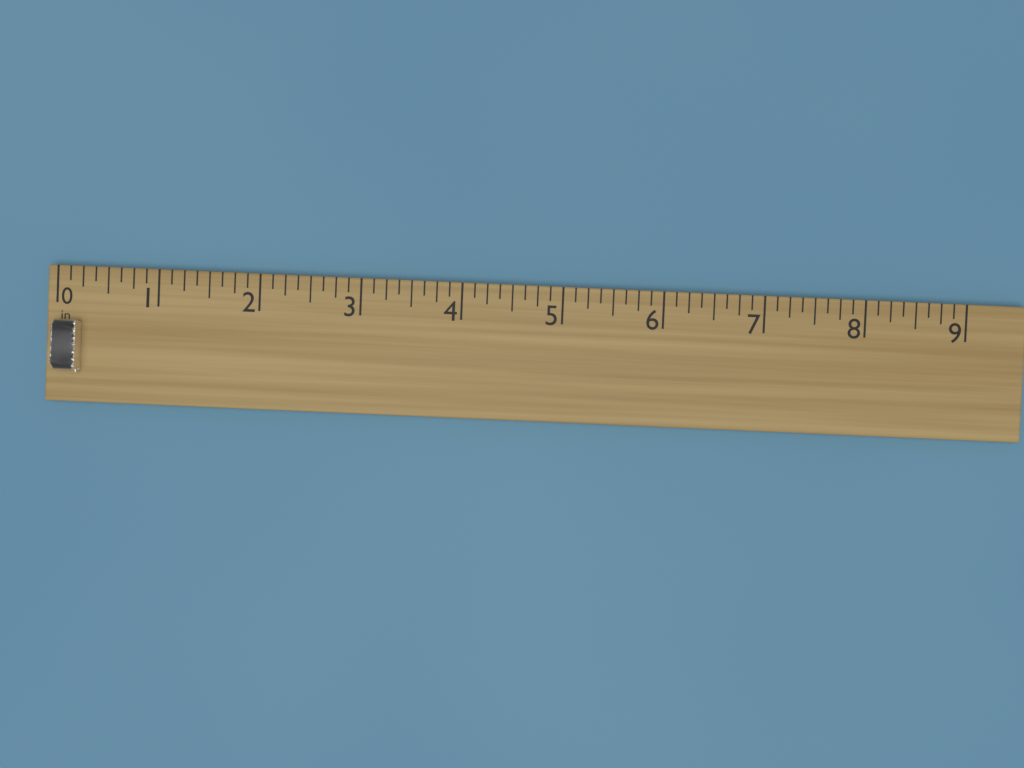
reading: 0.250 in
